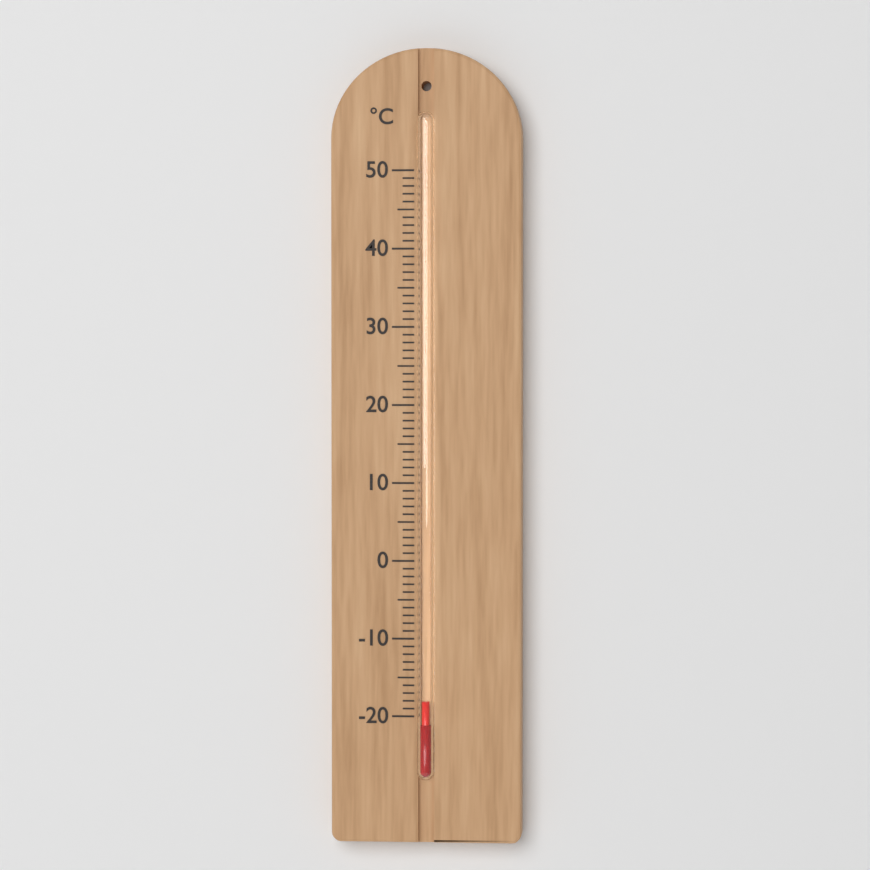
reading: -18 °C
